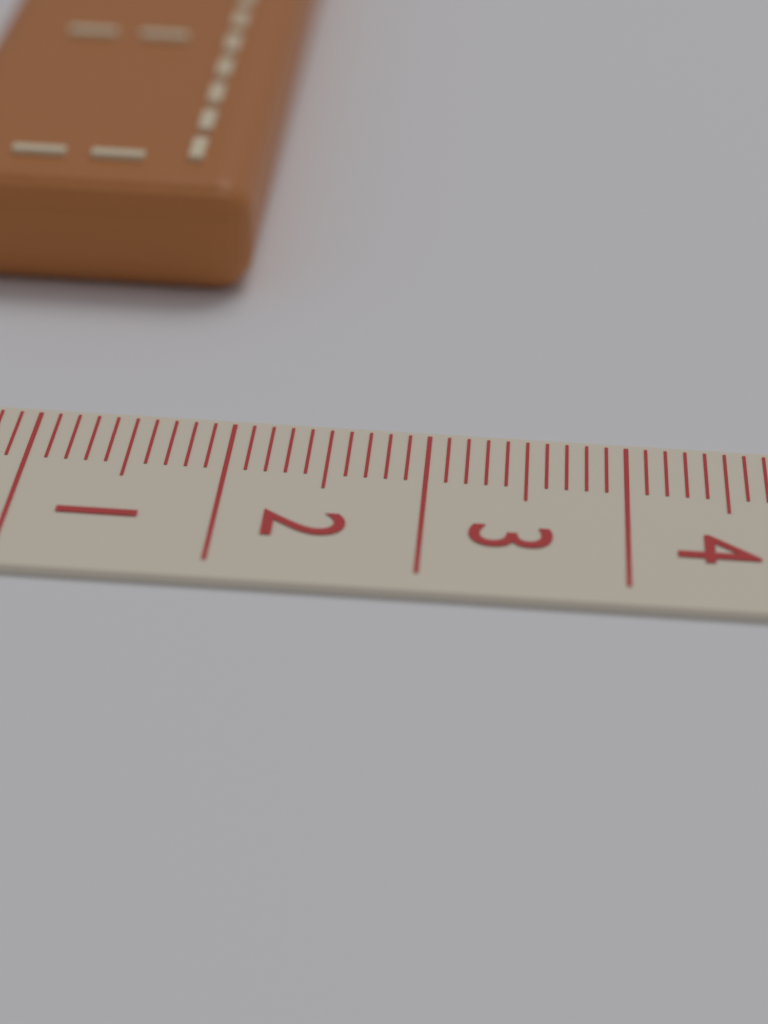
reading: 1.9 cm
